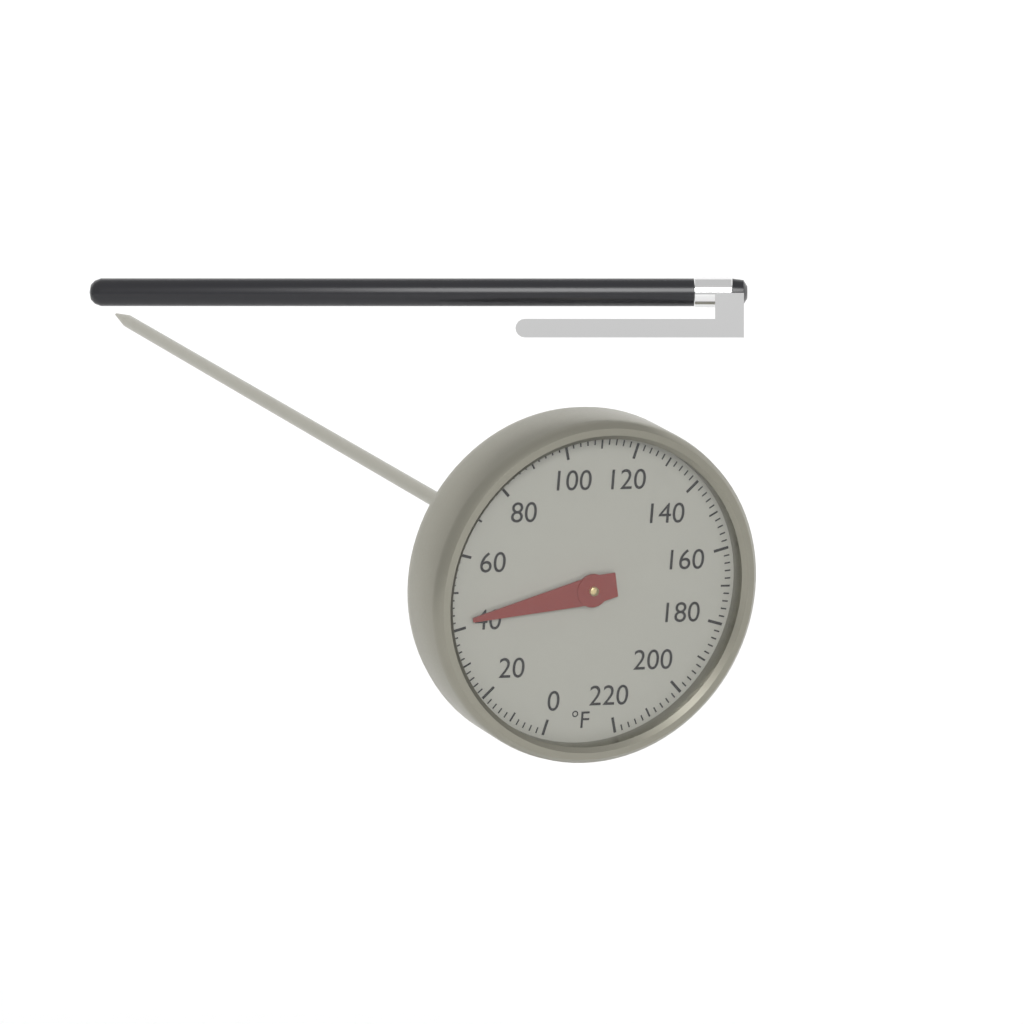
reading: 42 °F
